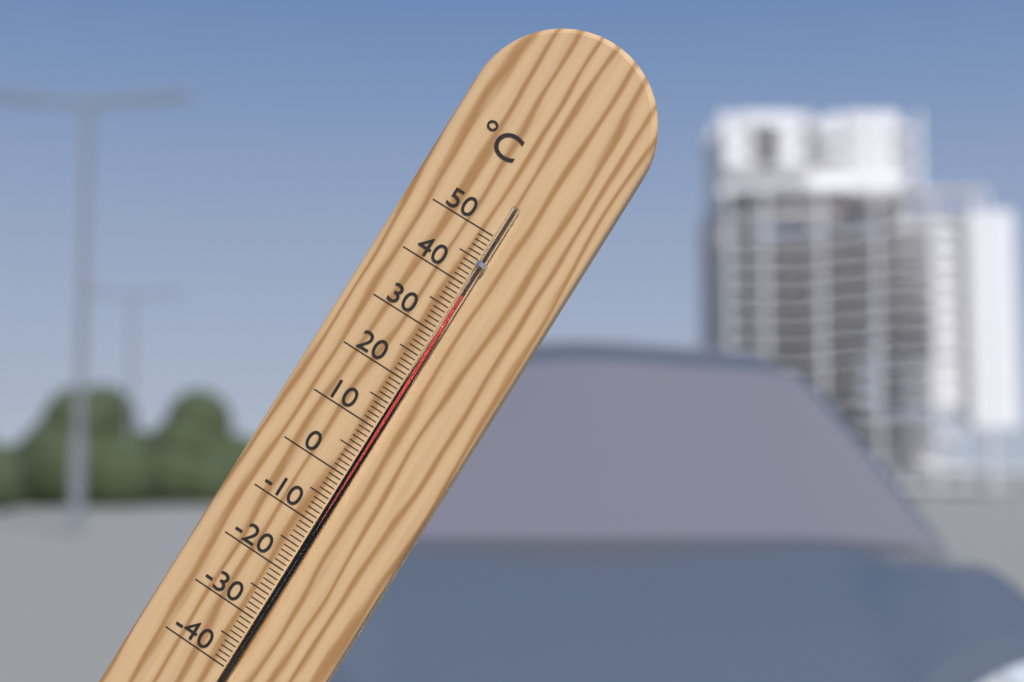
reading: 38 °C
